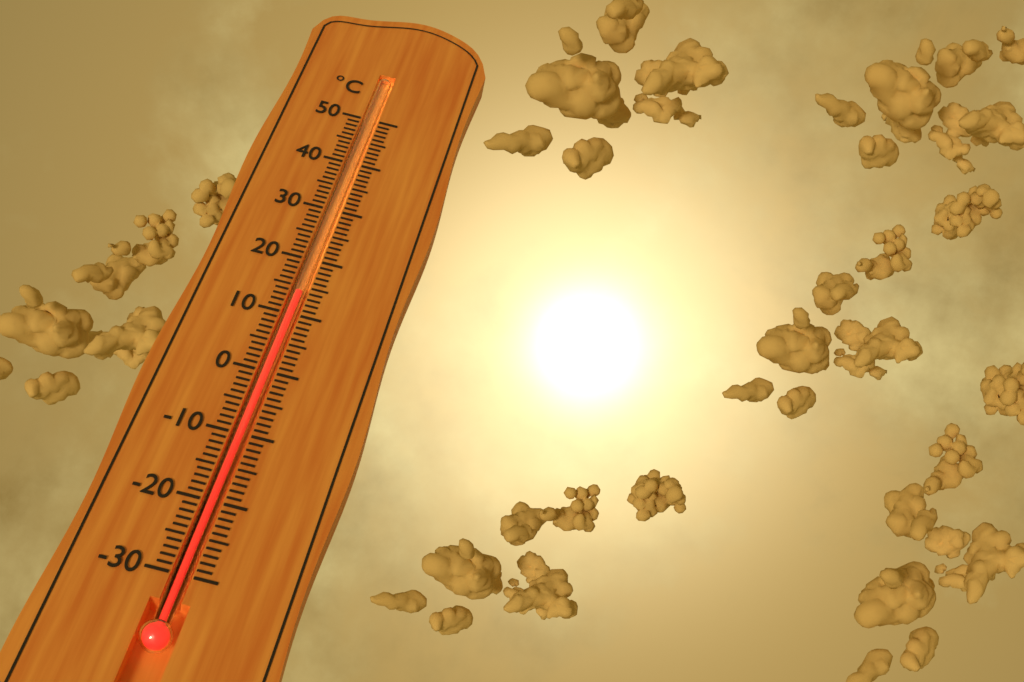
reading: 14 °C
